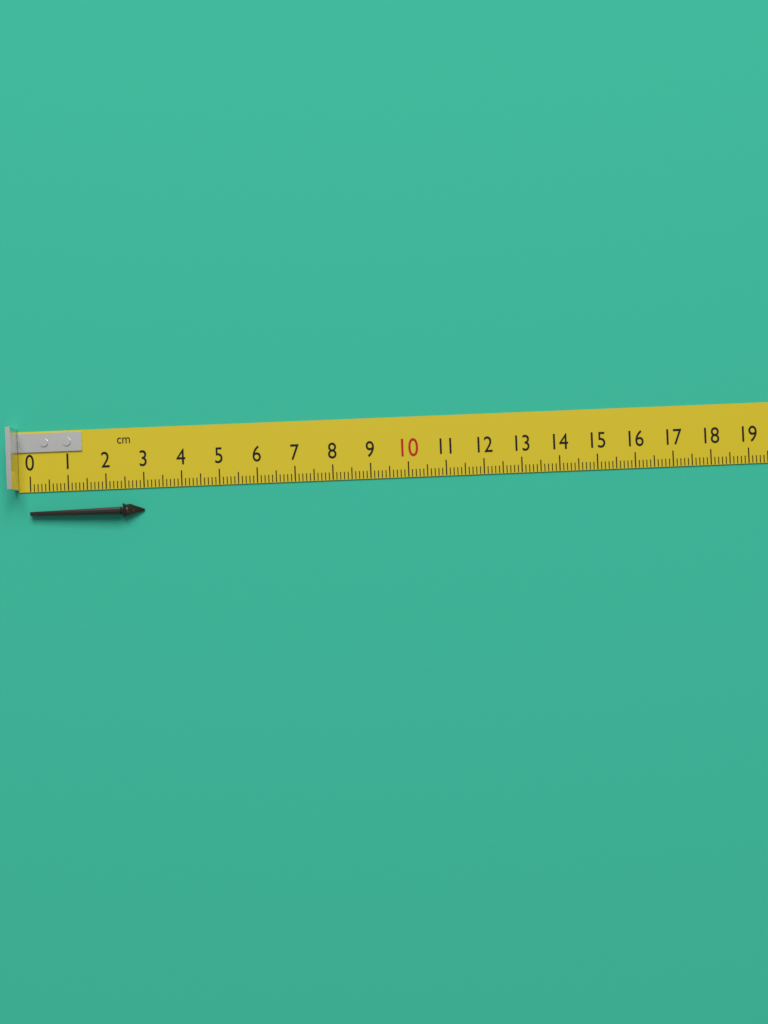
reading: 3.0 cm
